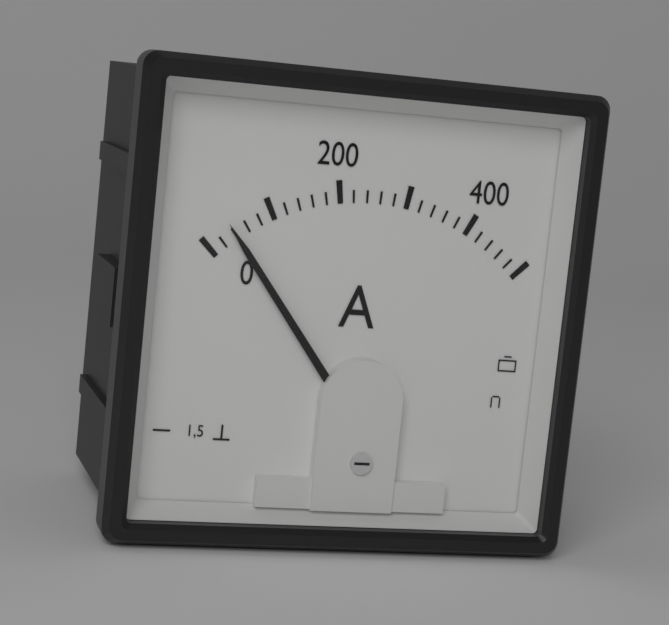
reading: 40 A
